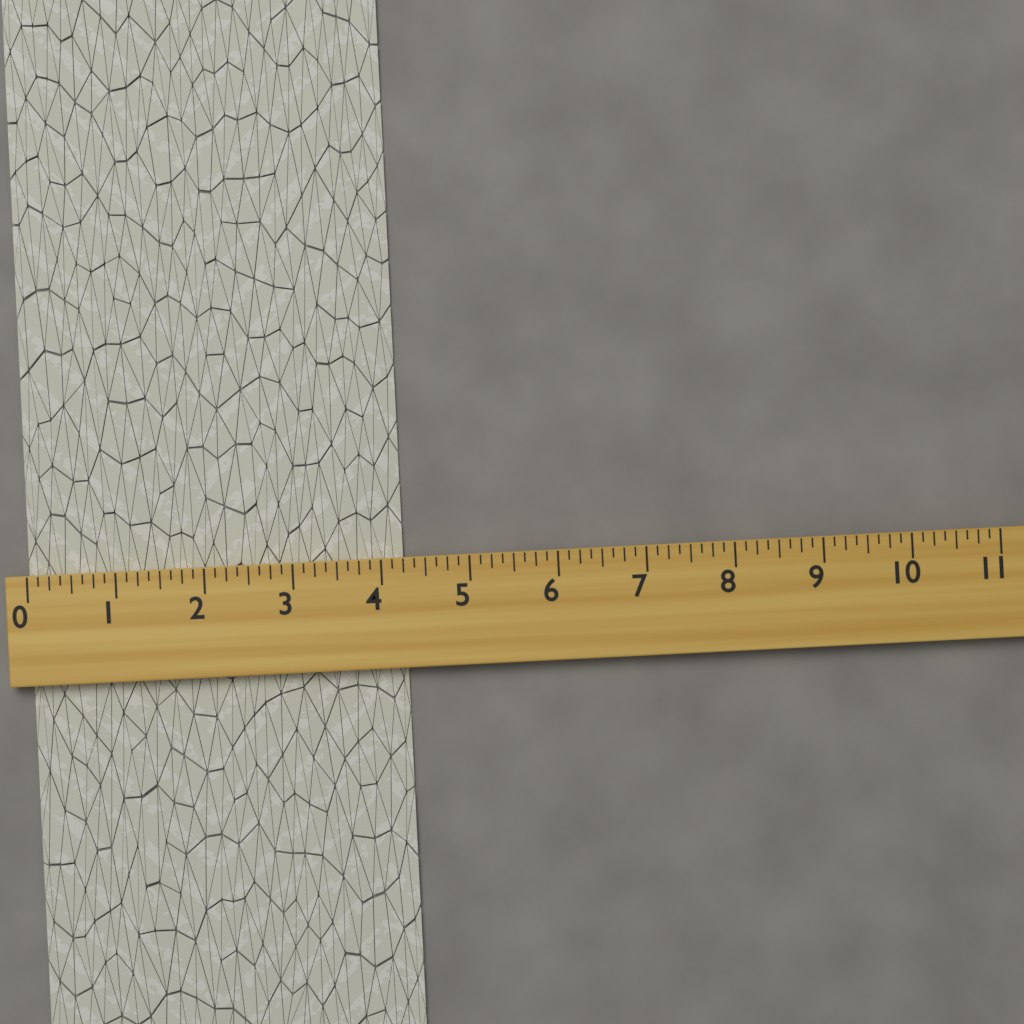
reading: 4.250 (no unit)
